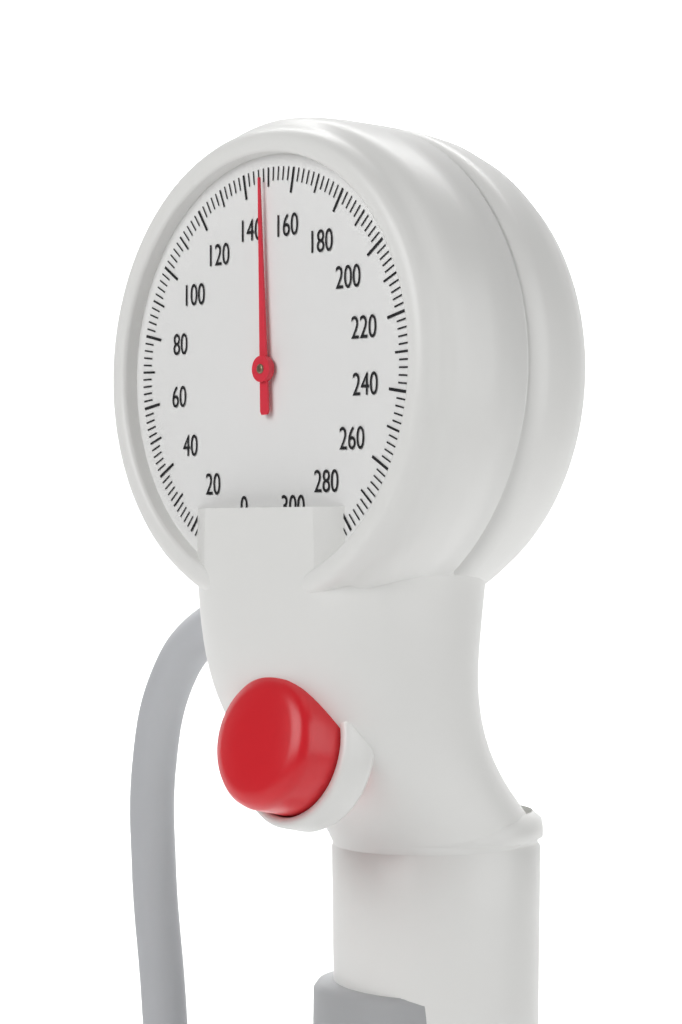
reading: 148 mmHg
